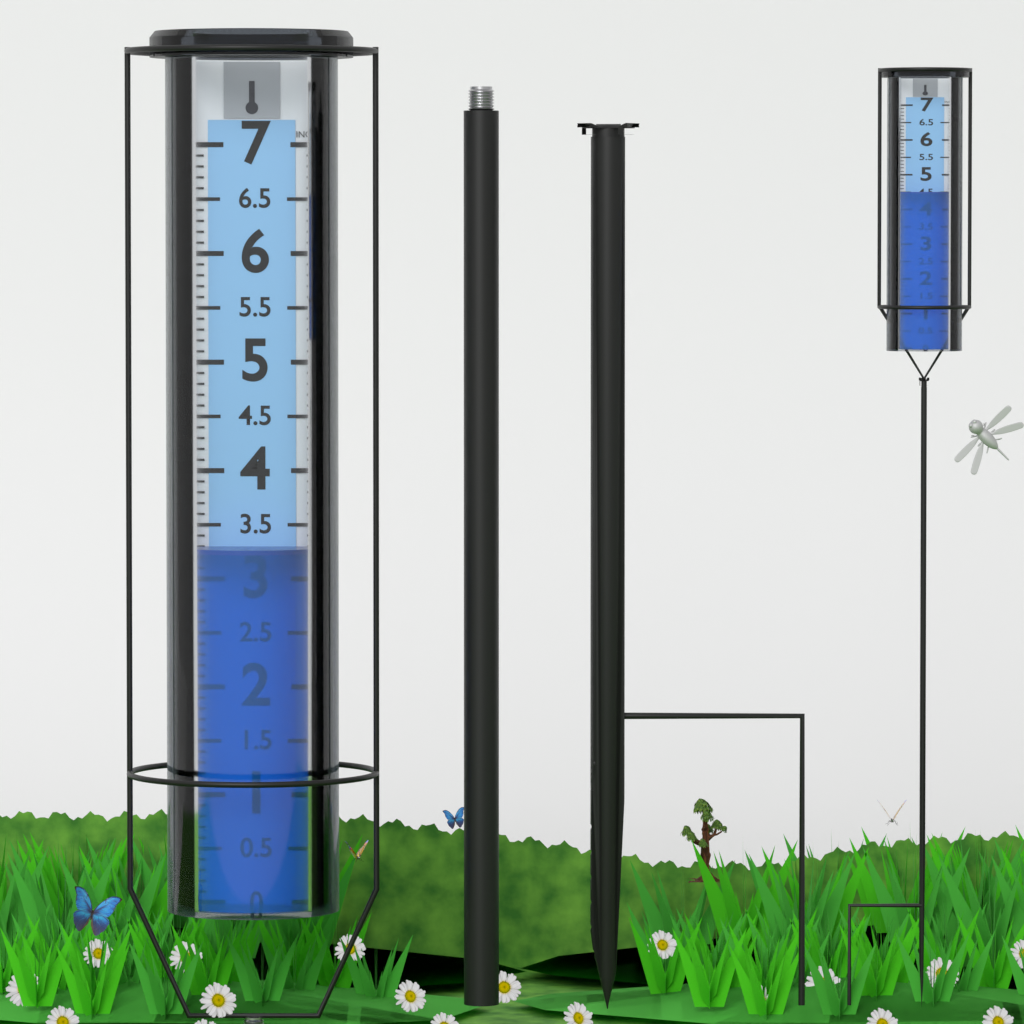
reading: 3.3 in
